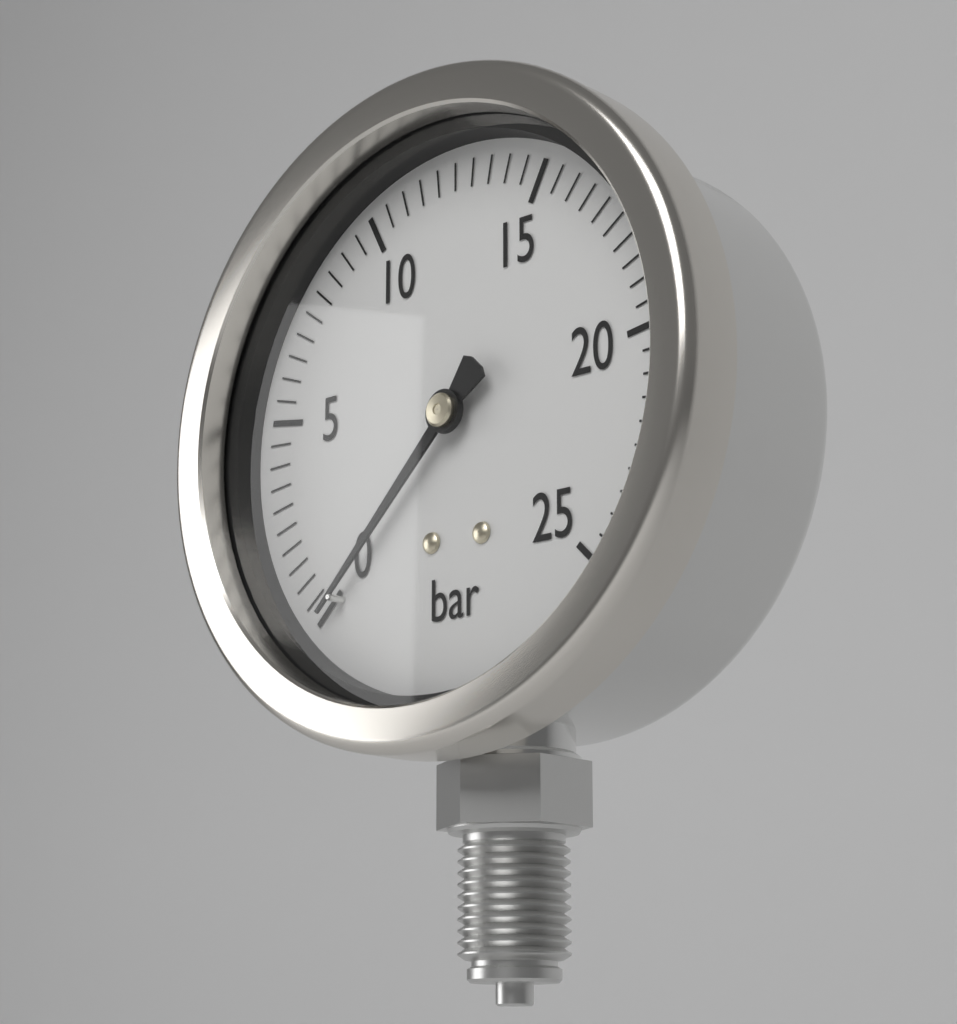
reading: 0.0 bar
